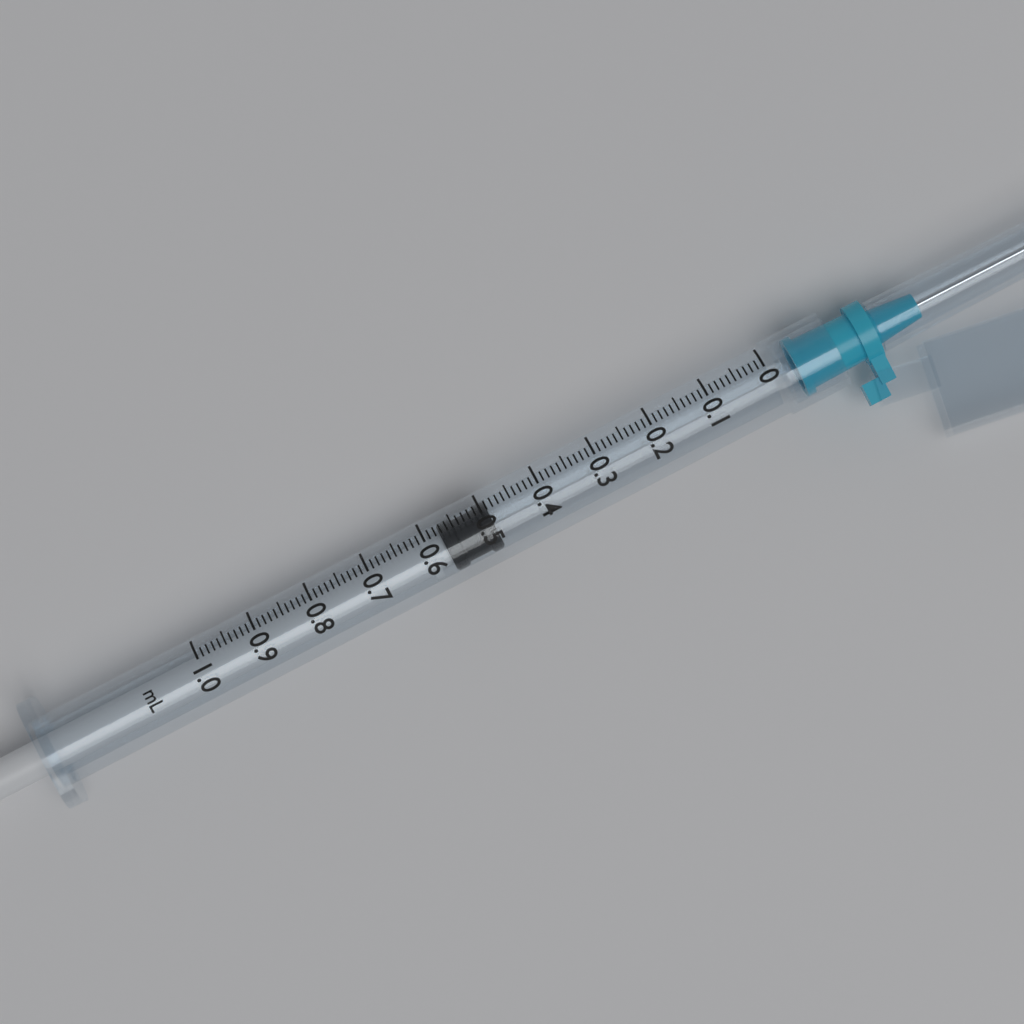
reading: 0.49 ml
